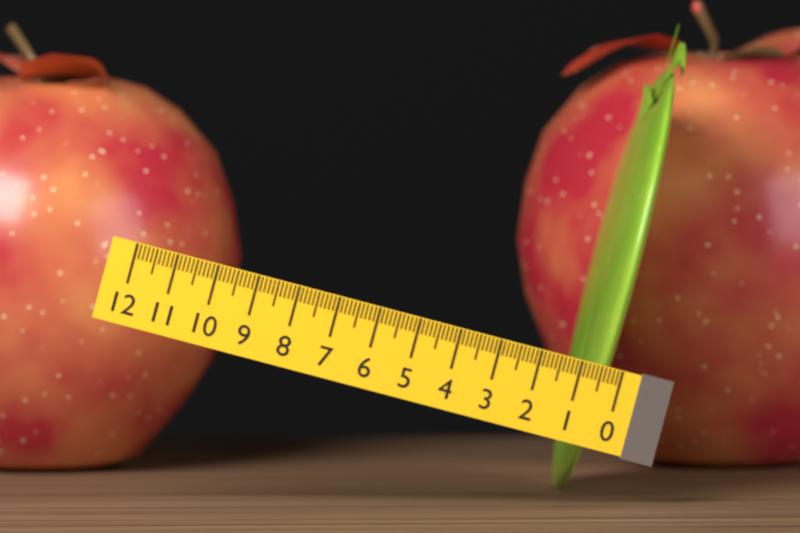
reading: 0.8 (no unit)
